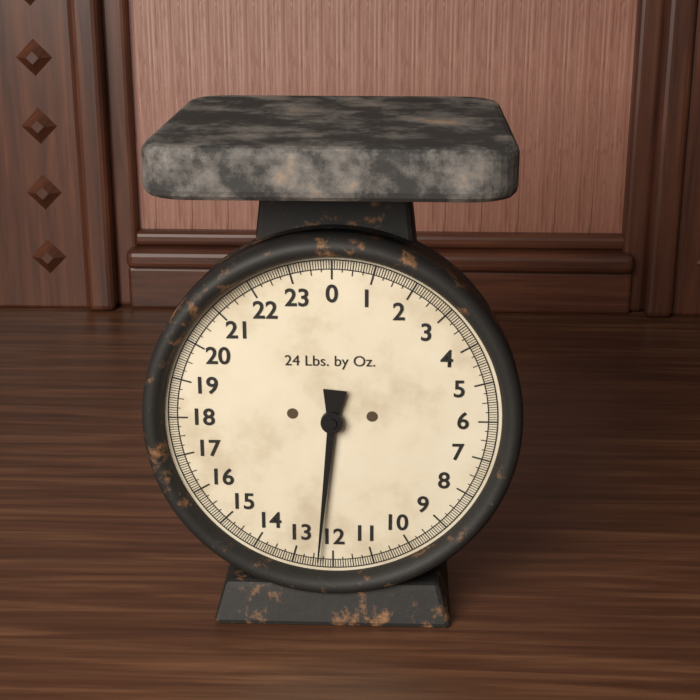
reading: 12.3750 lb
